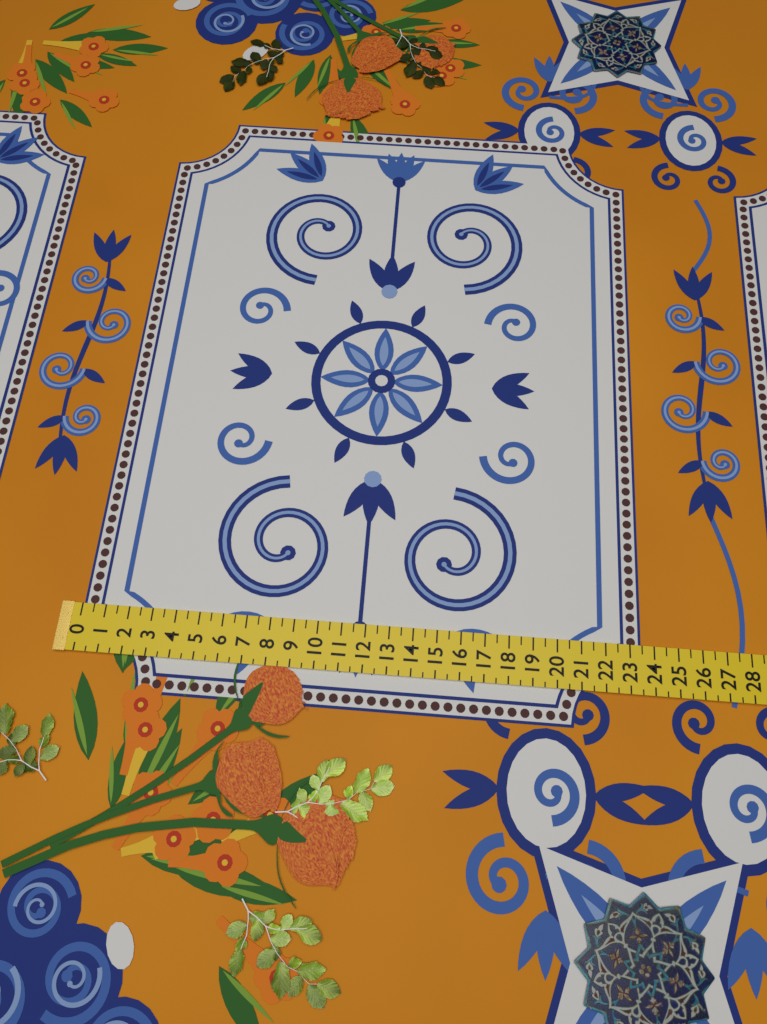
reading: 23.5 (no unit)
